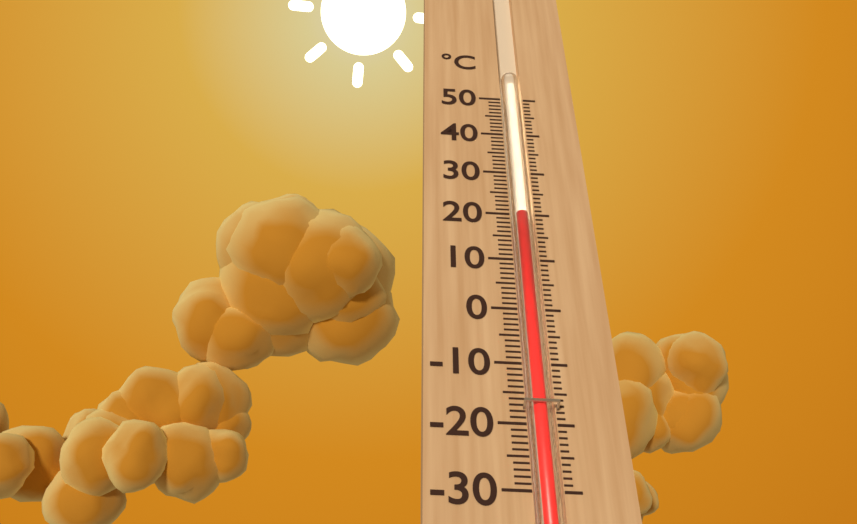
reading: 20 °C
